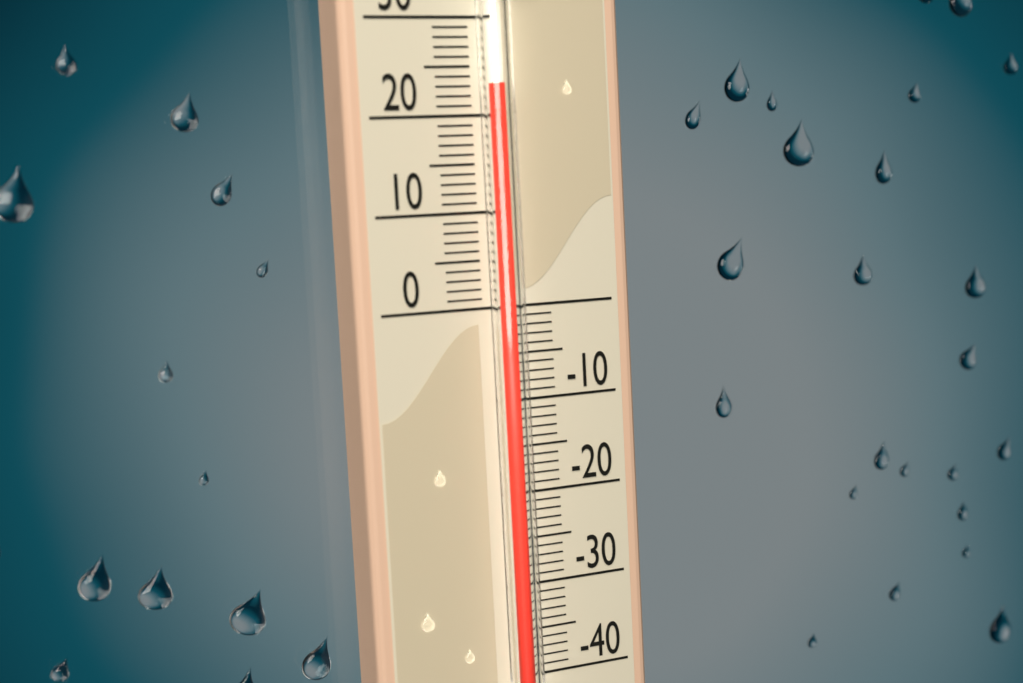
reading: 23 (no unit)
